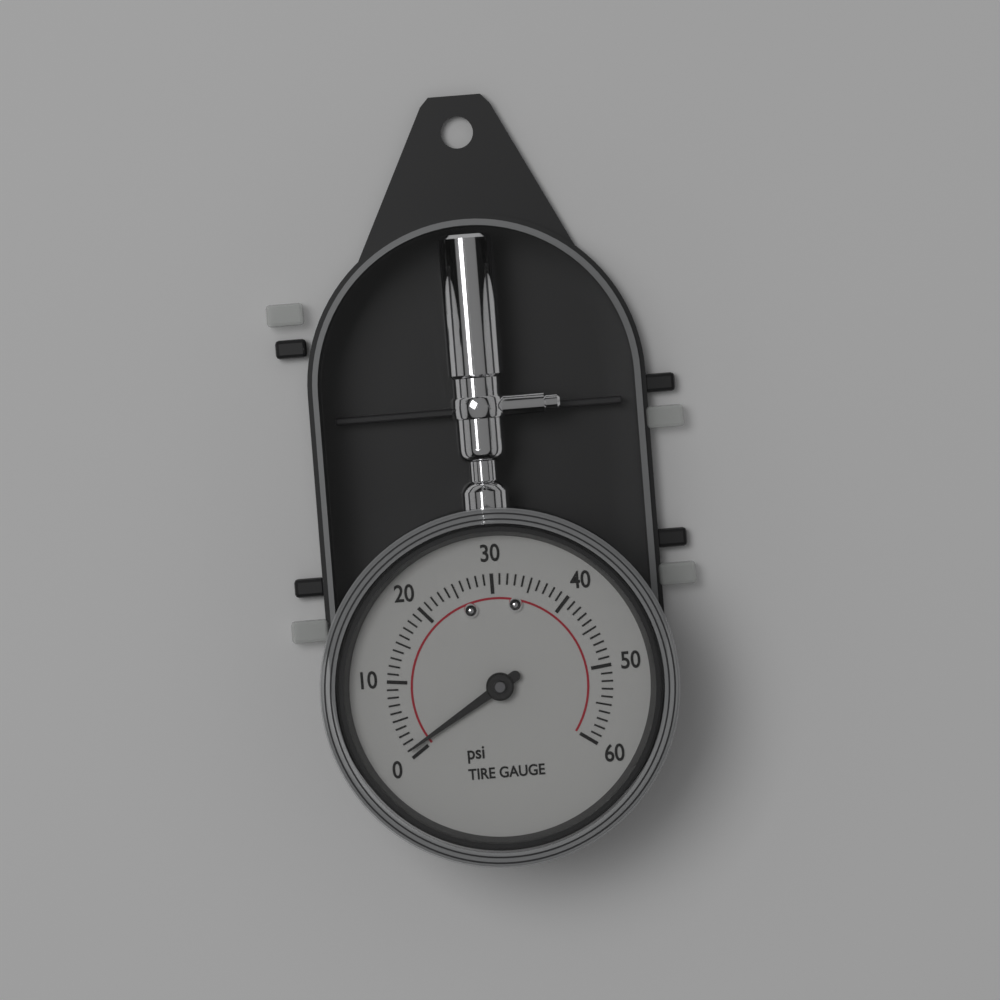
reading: 1 psi
